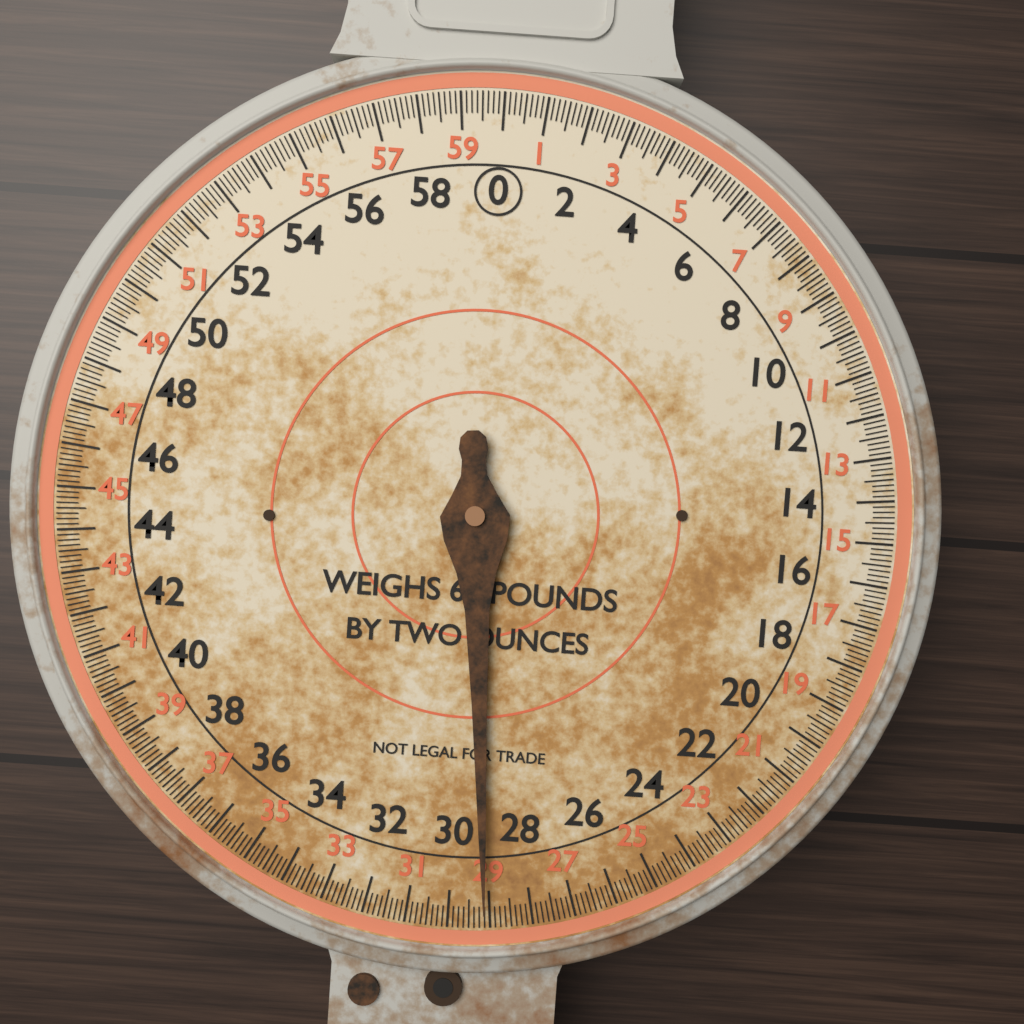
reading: 29.125 lb
